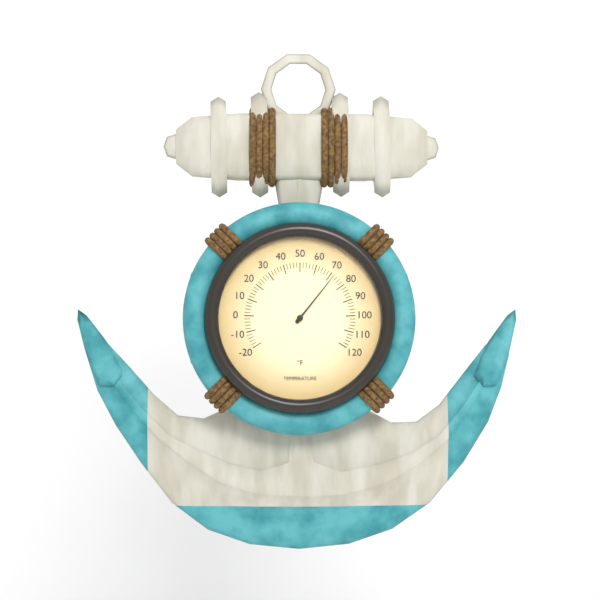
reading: 72 °F
